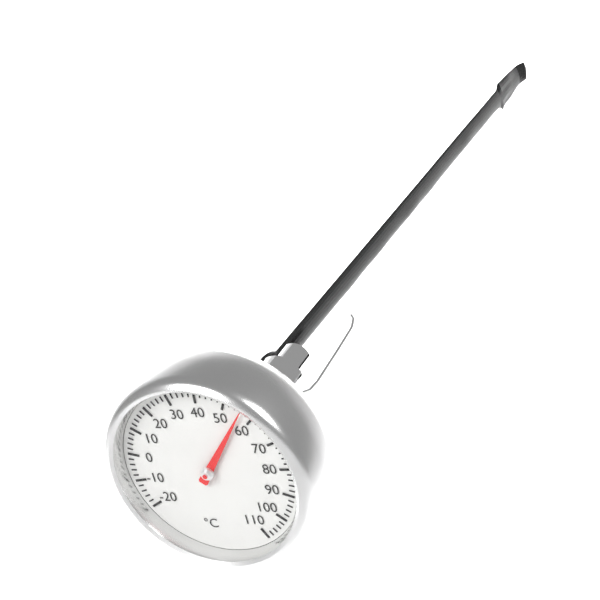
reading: 56 °C
